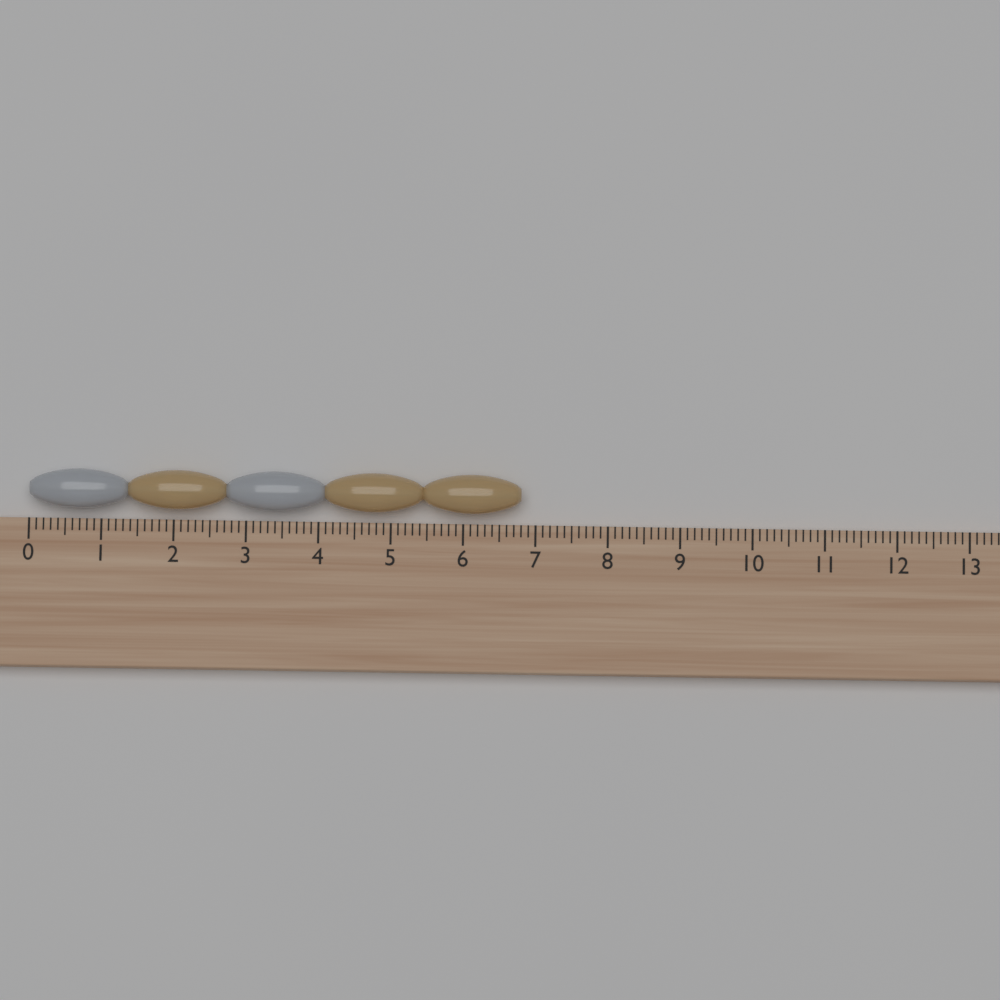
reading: 6.8 (no unit)
